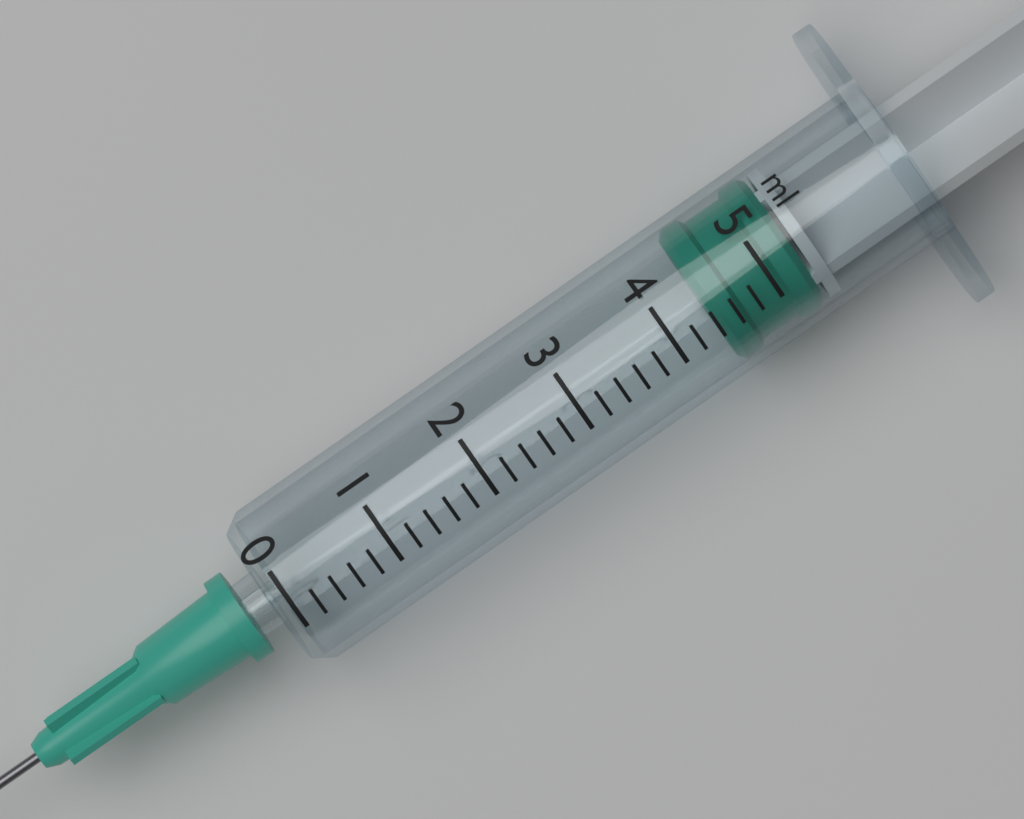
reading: 4.4 ml
